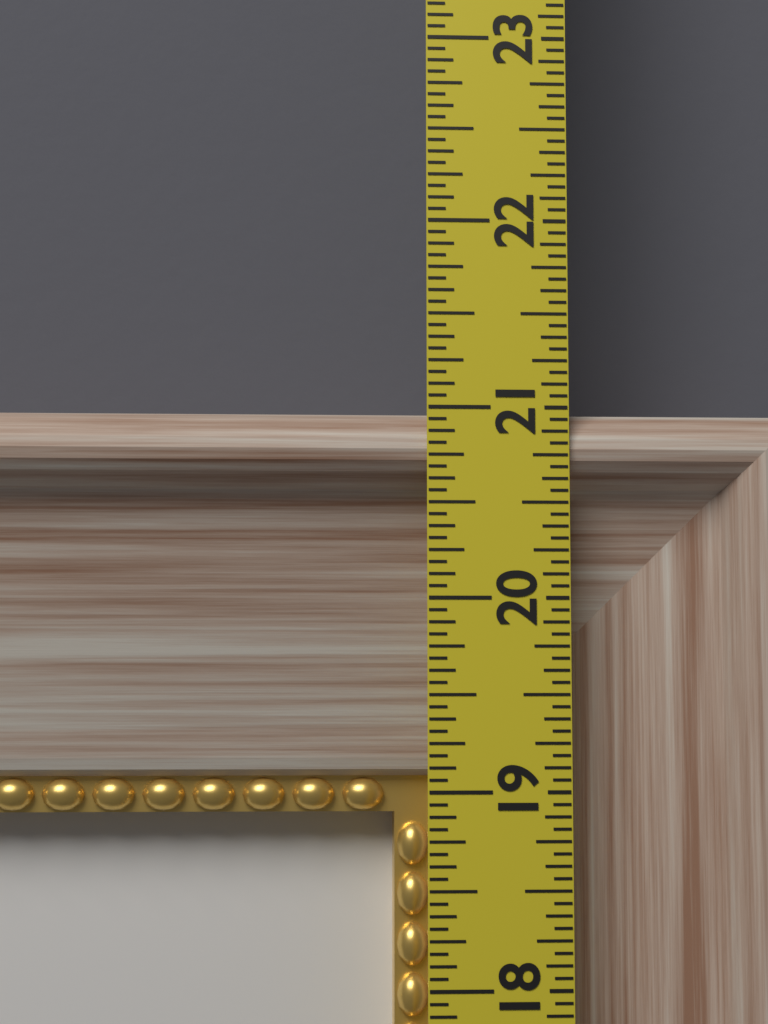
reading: 21.0000 in
